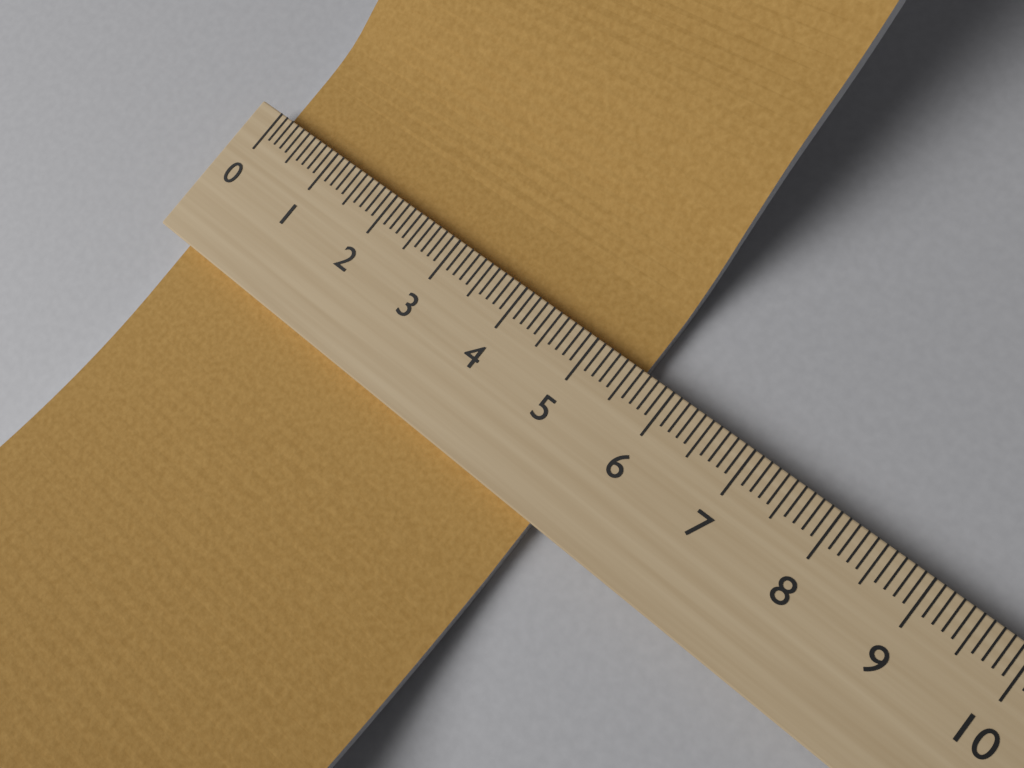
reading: 5.6 (no unit)
